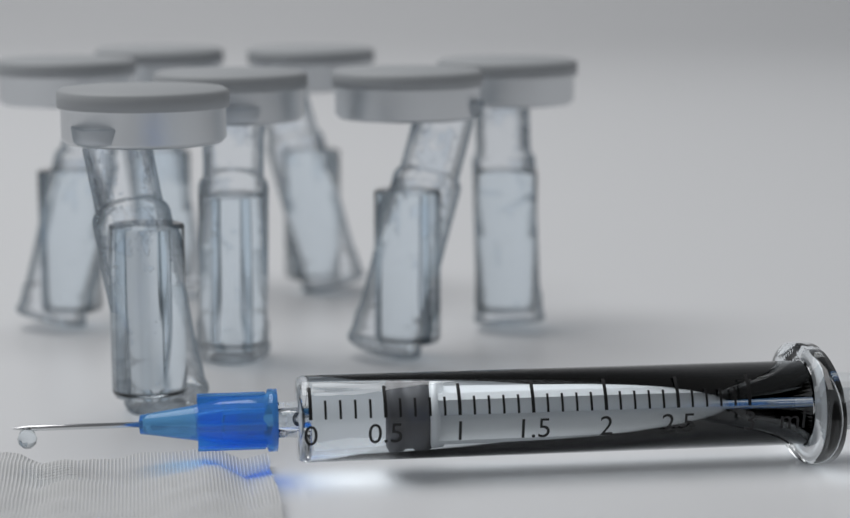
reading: 0.5 ml
